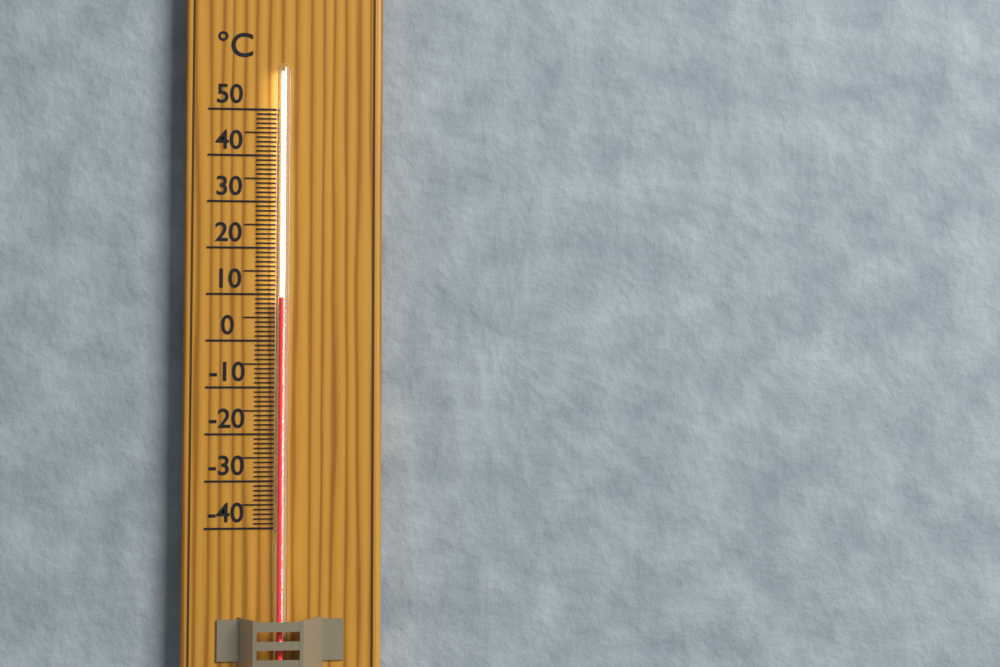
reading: 9 °C
